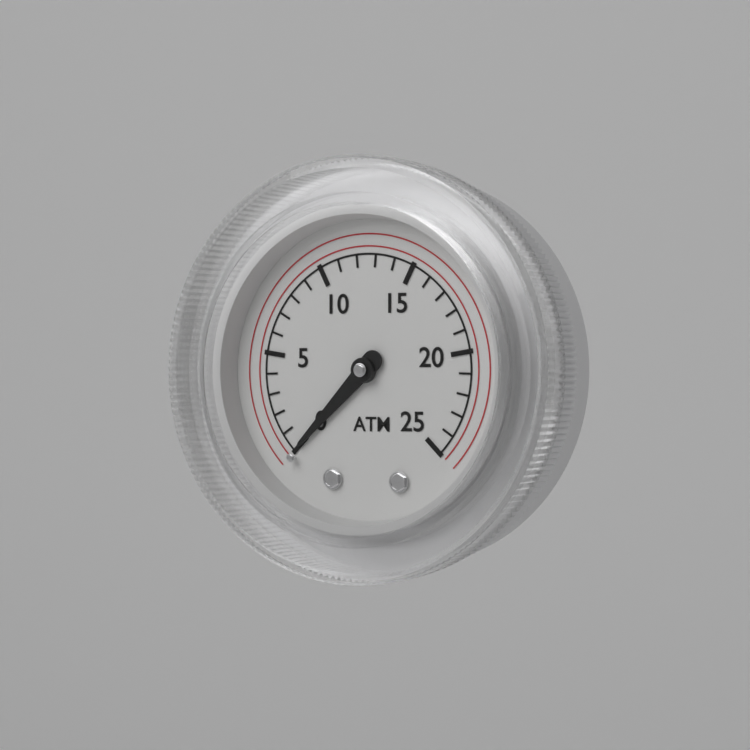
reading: 0 ATM
